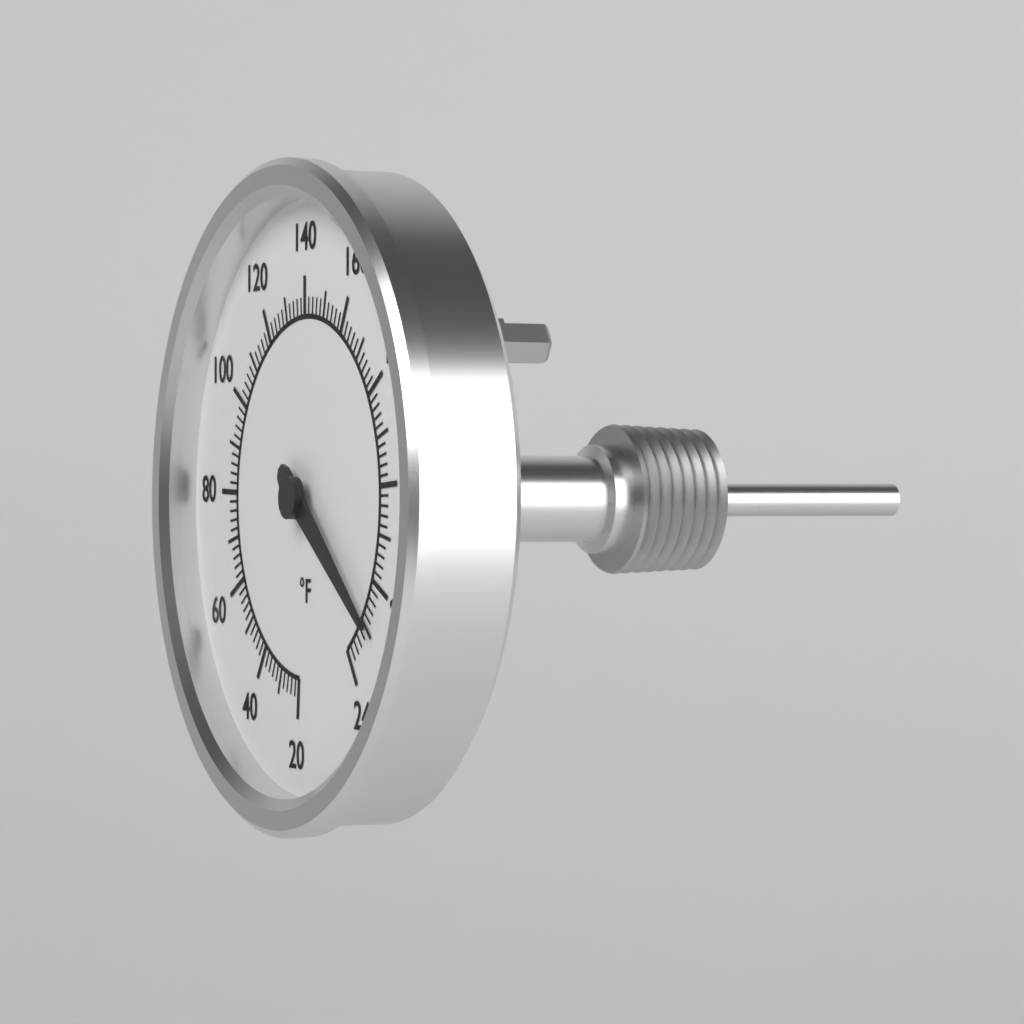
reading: 228 °F
